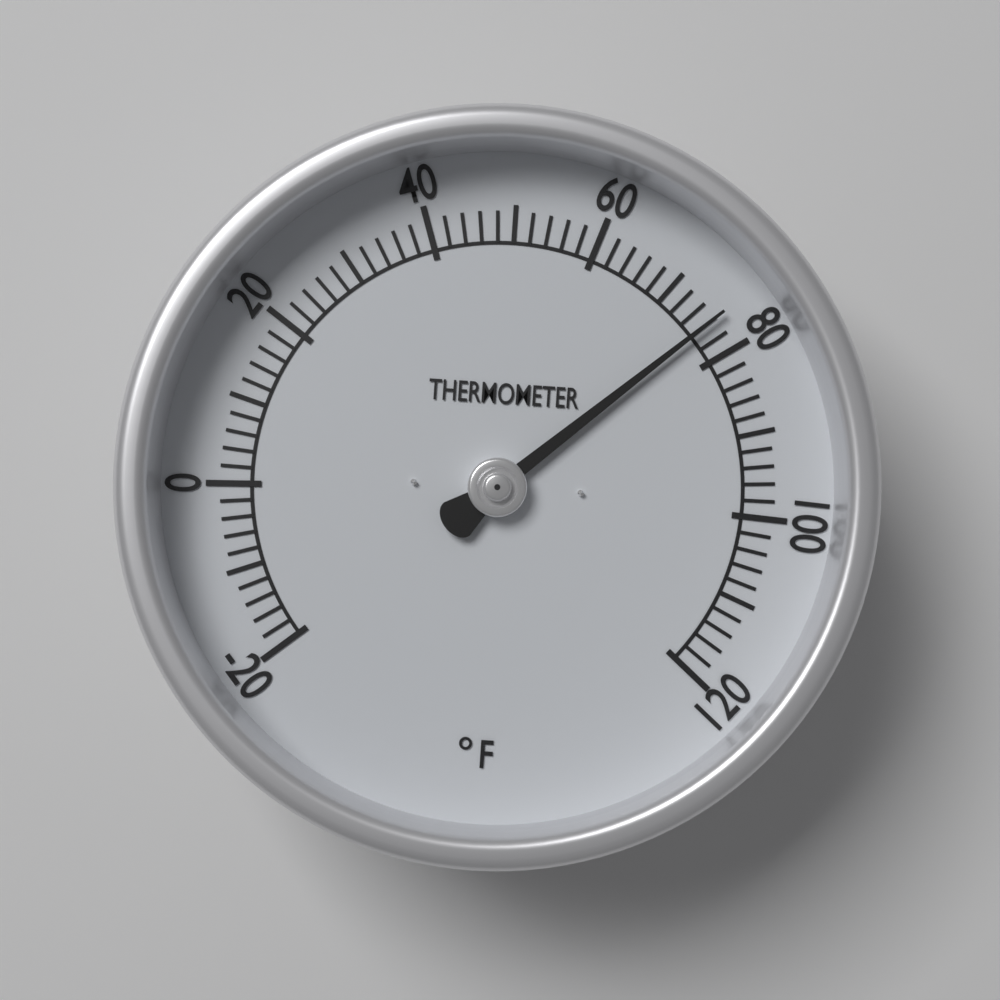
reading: 76 °F
